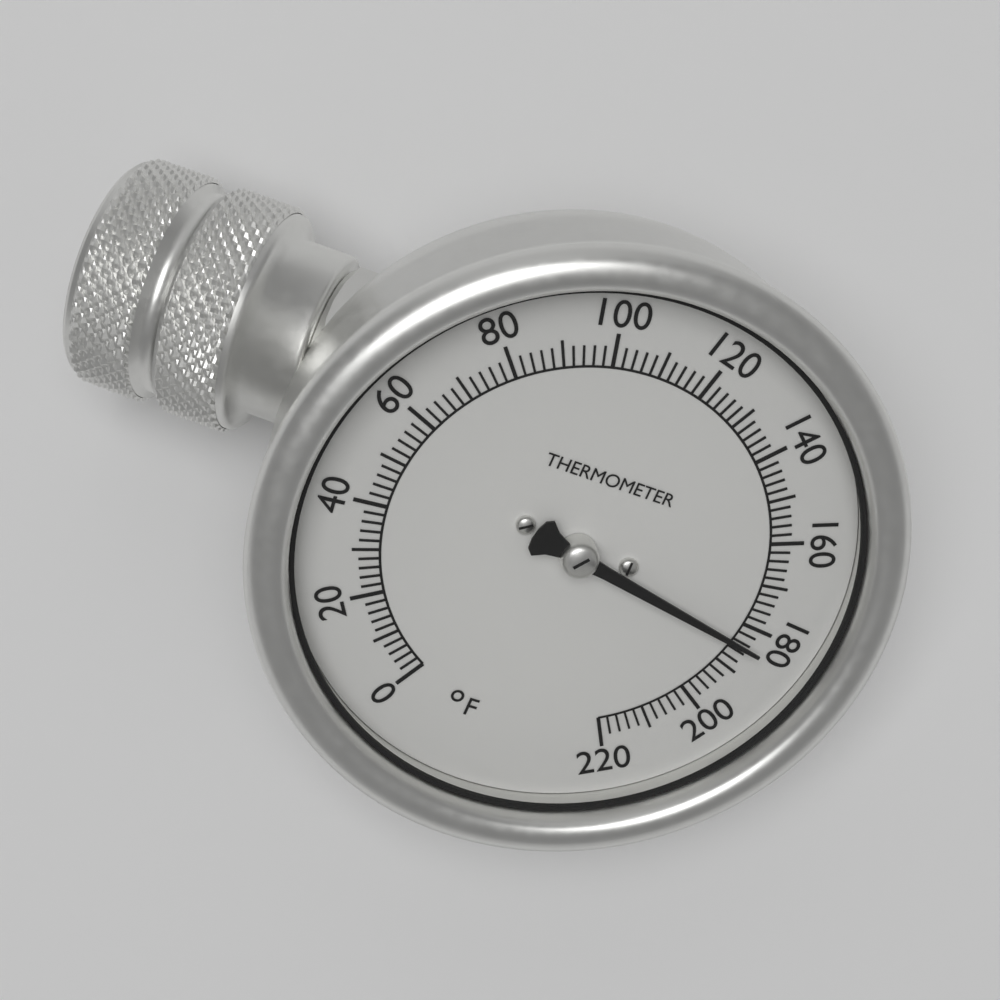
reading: 184 °F
